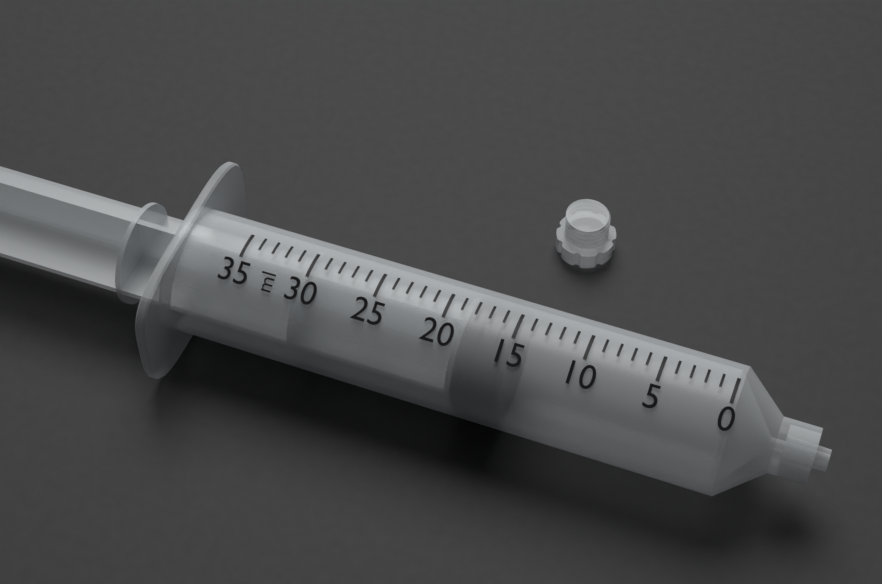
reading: 15 ml
